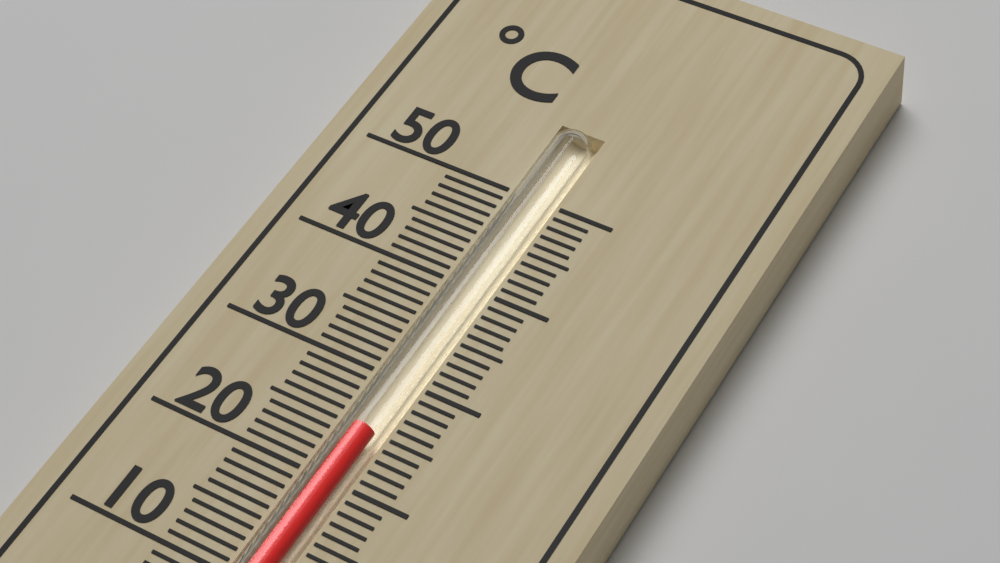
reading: 25 °C
